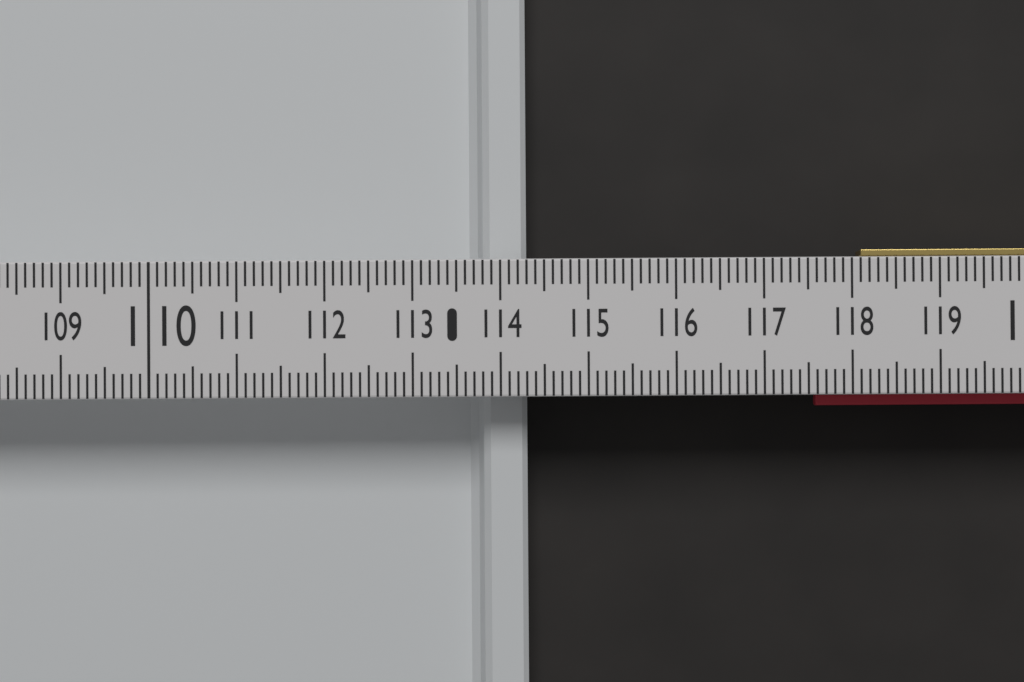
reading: 114.3 (no unit)
